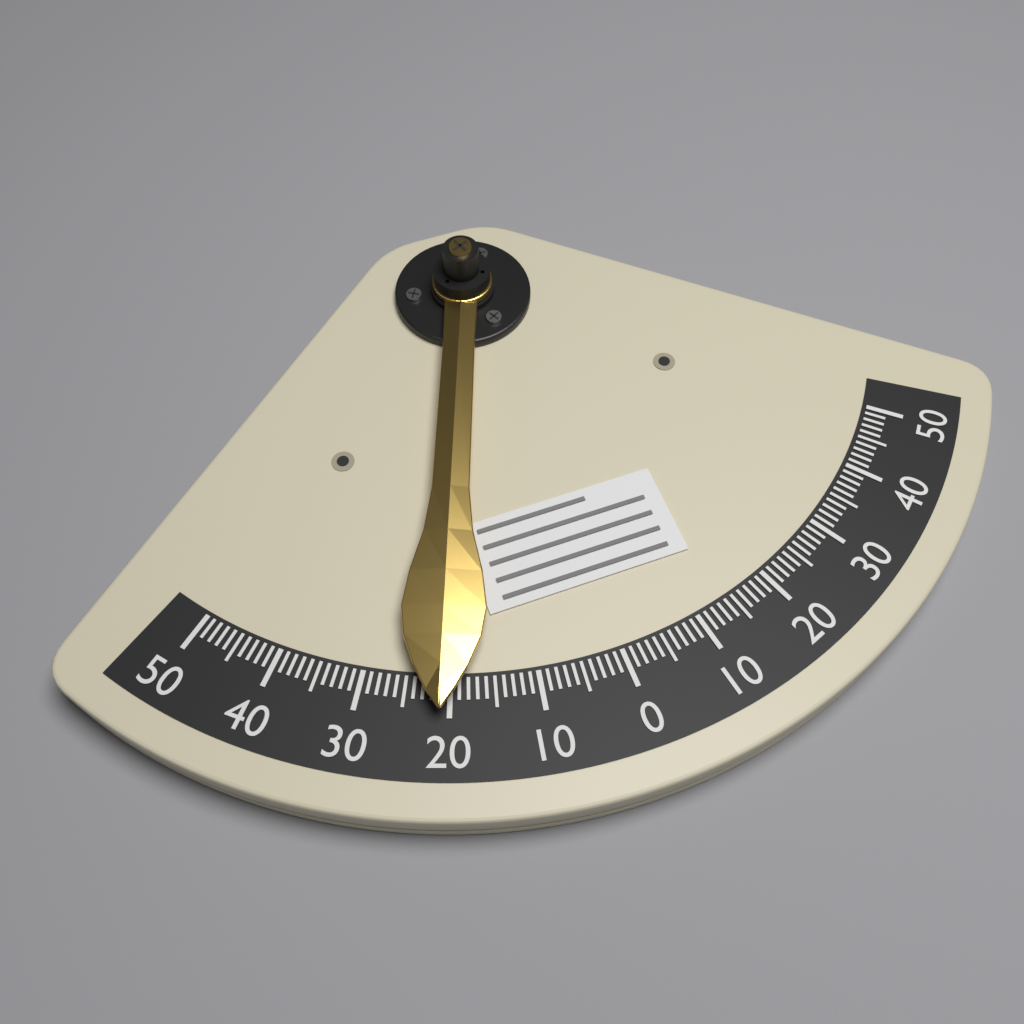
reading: 21 (no unit)
